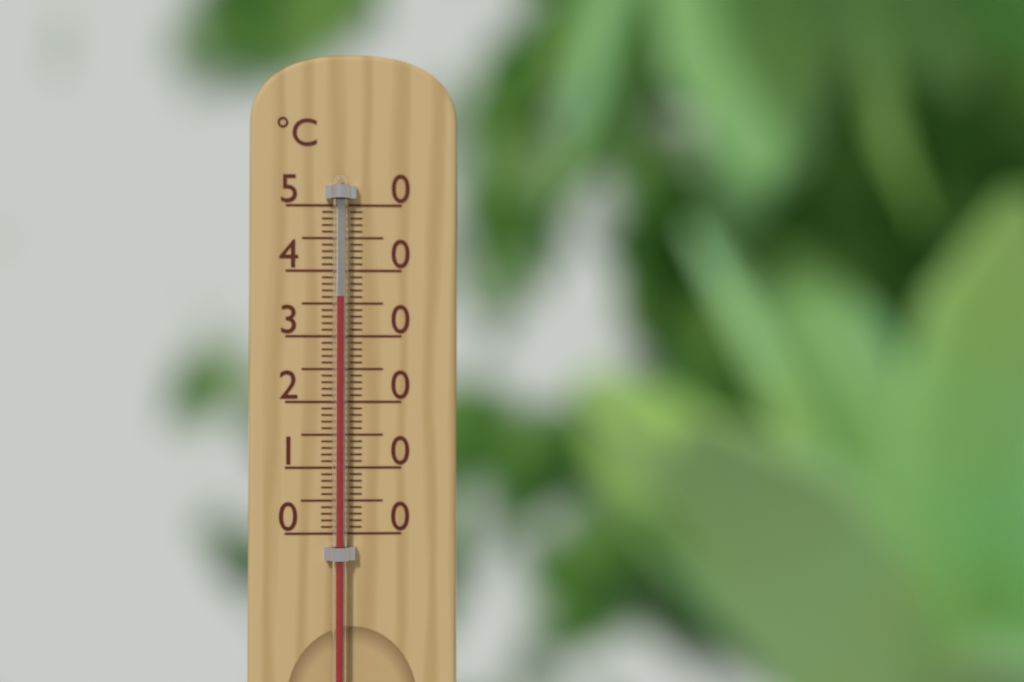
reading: 36 °C
